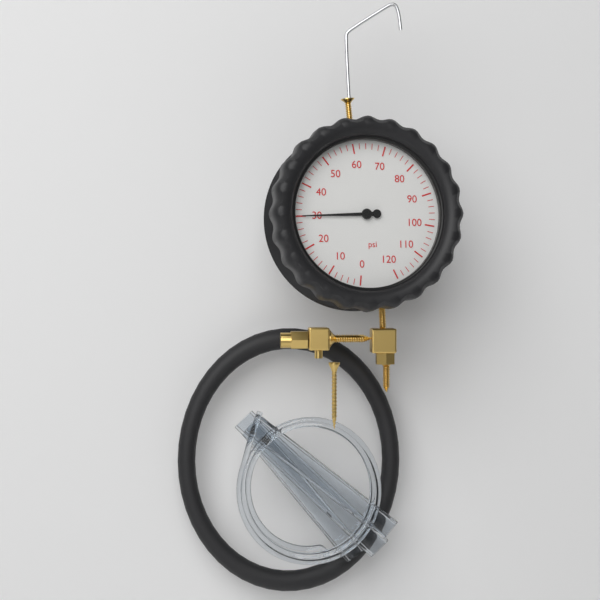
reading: 30 psi
